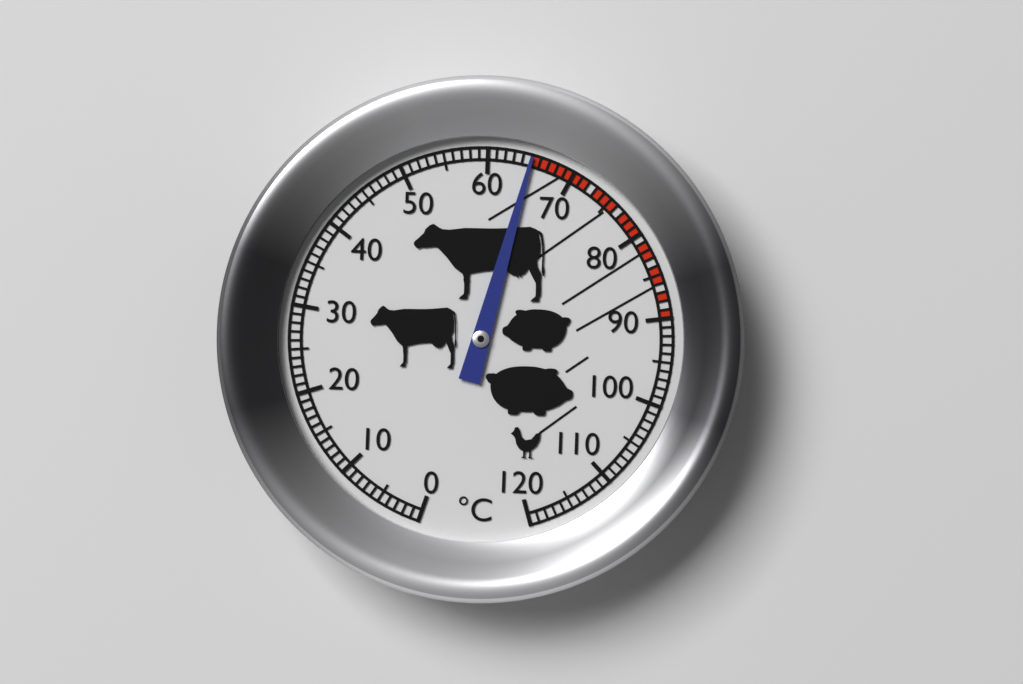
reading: 65 °C
